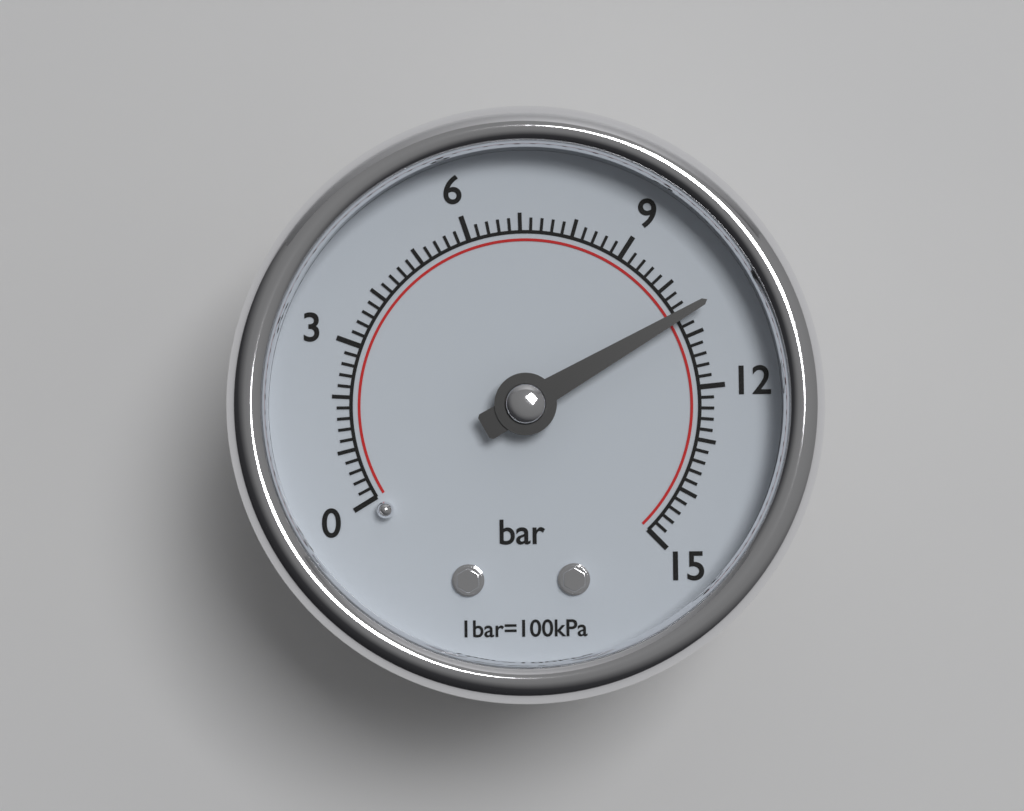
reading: 10.6 bar
